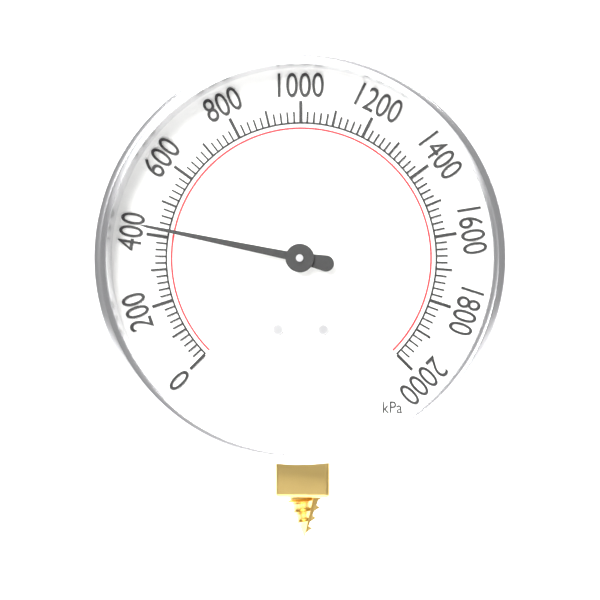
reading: 420 kPa
